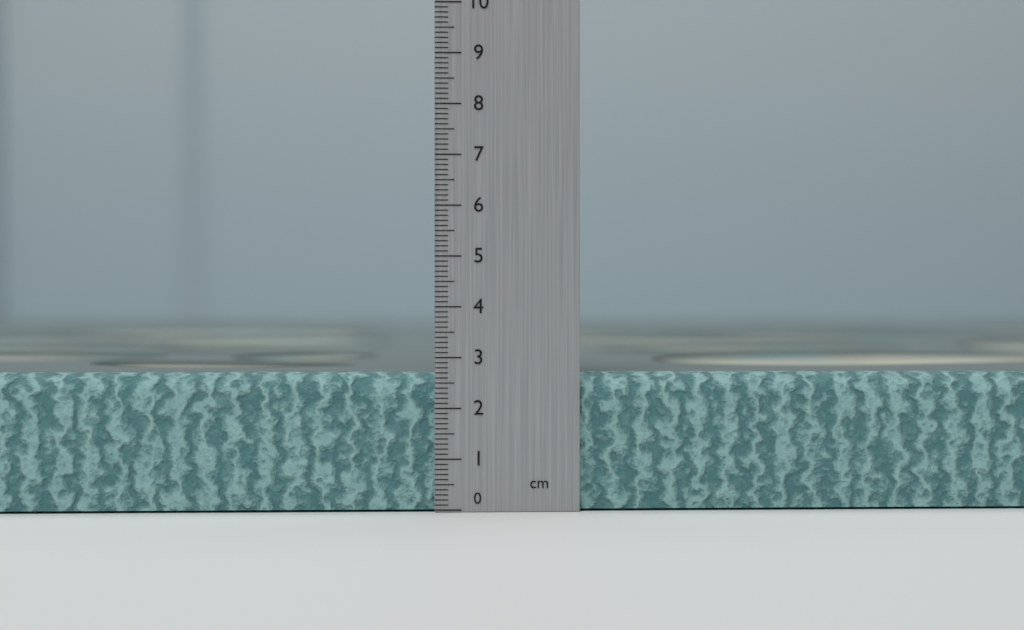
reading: 2.7 cm
